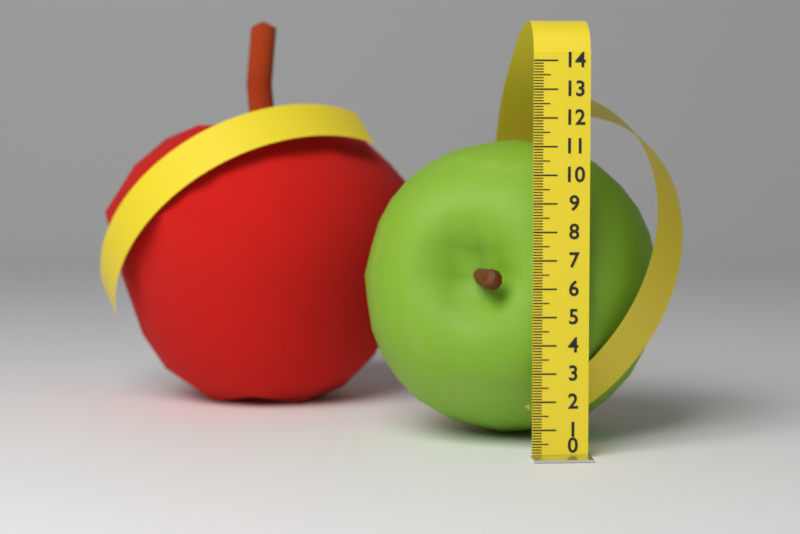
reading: 11.2 (no unit)
